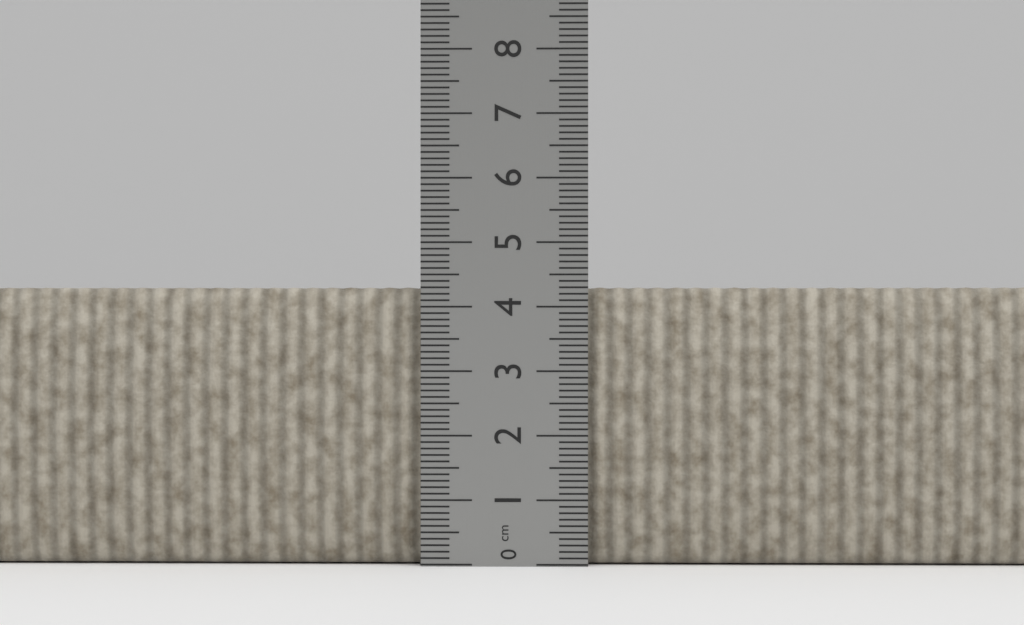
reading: 4.3 cm
